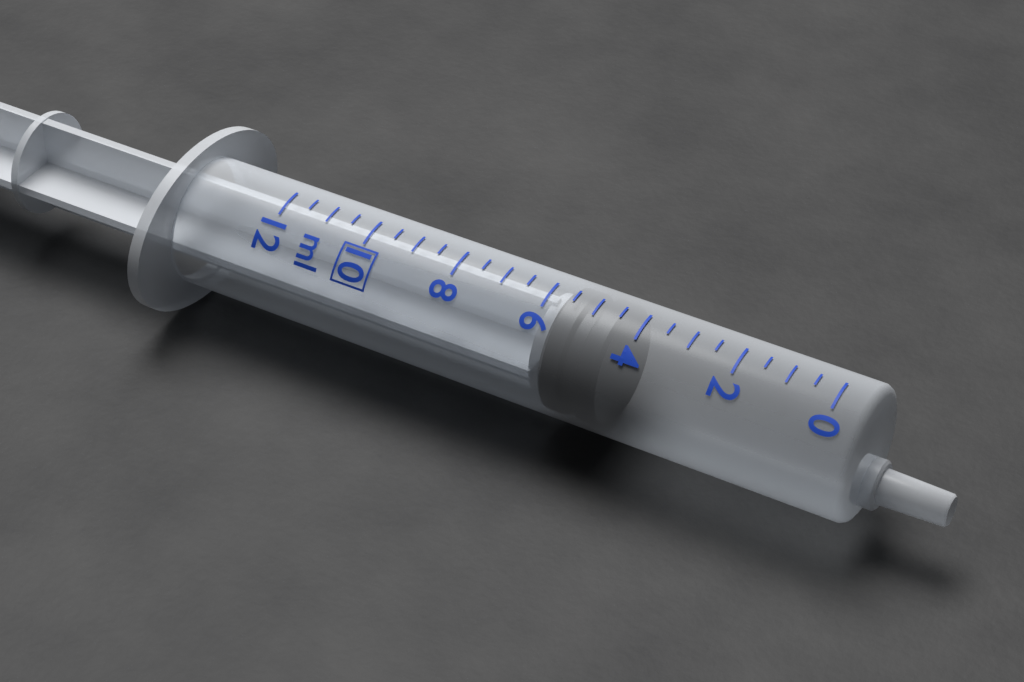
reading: 4.5 ml
